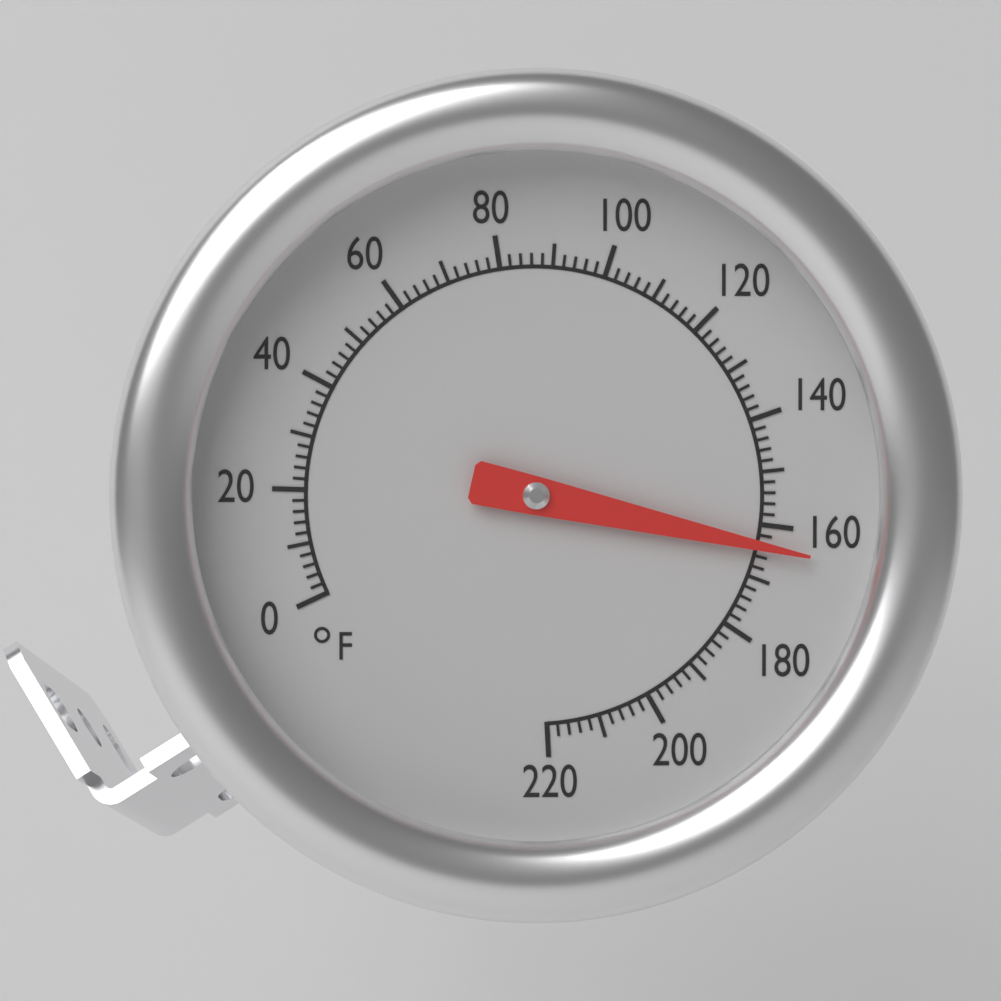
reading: 164 °F
